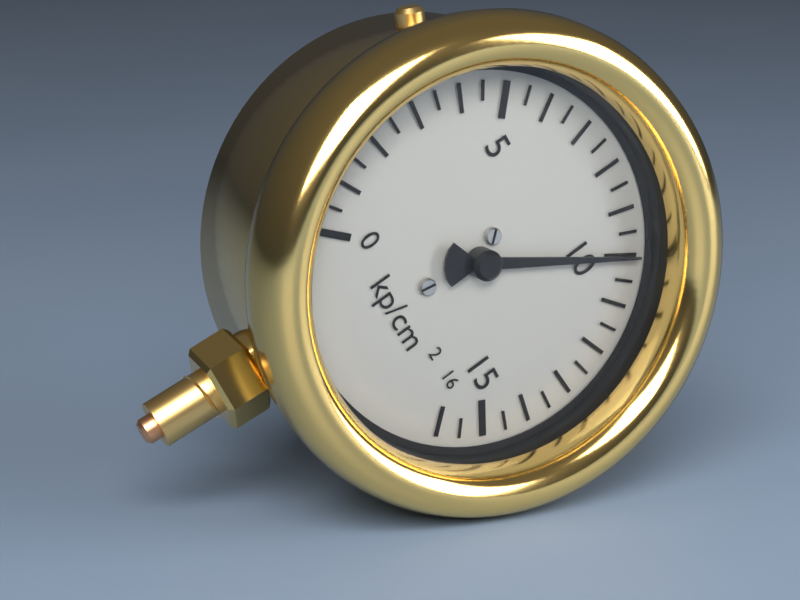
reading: 10.0 kp/cm²
